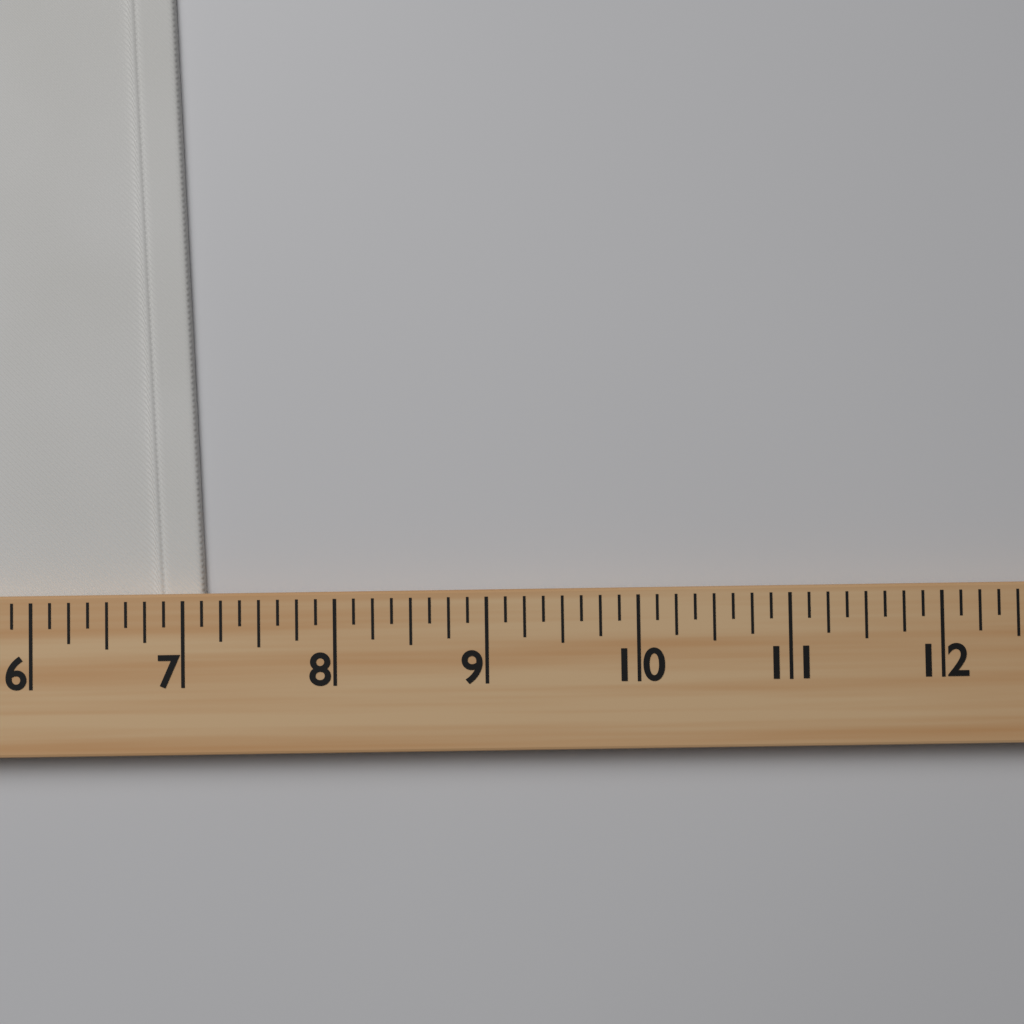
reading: 7.125 (no unit)
